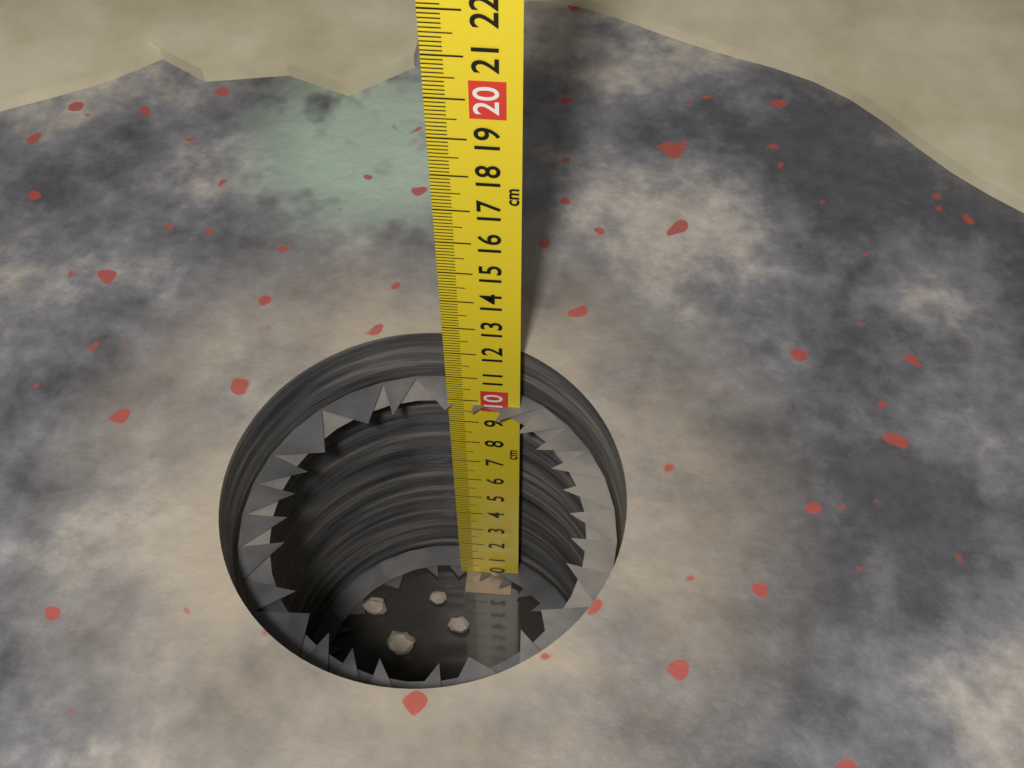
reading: 9.8 cm
